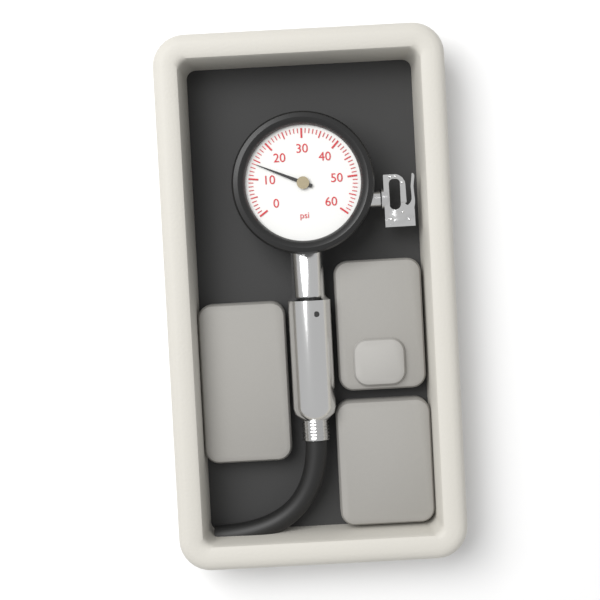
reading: 14 psi
